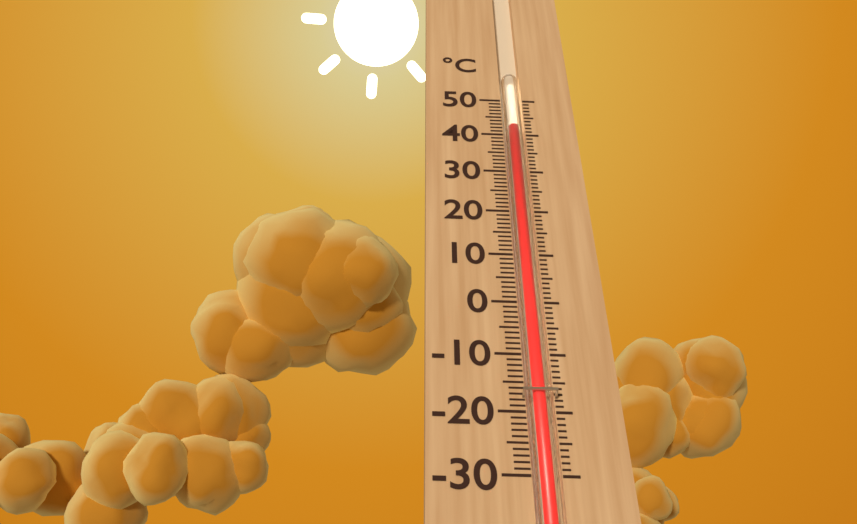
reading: 42 °C
